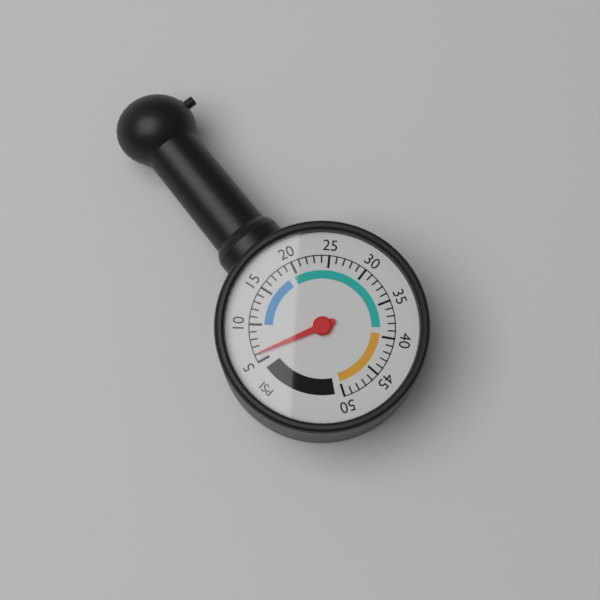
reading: 6 psi
